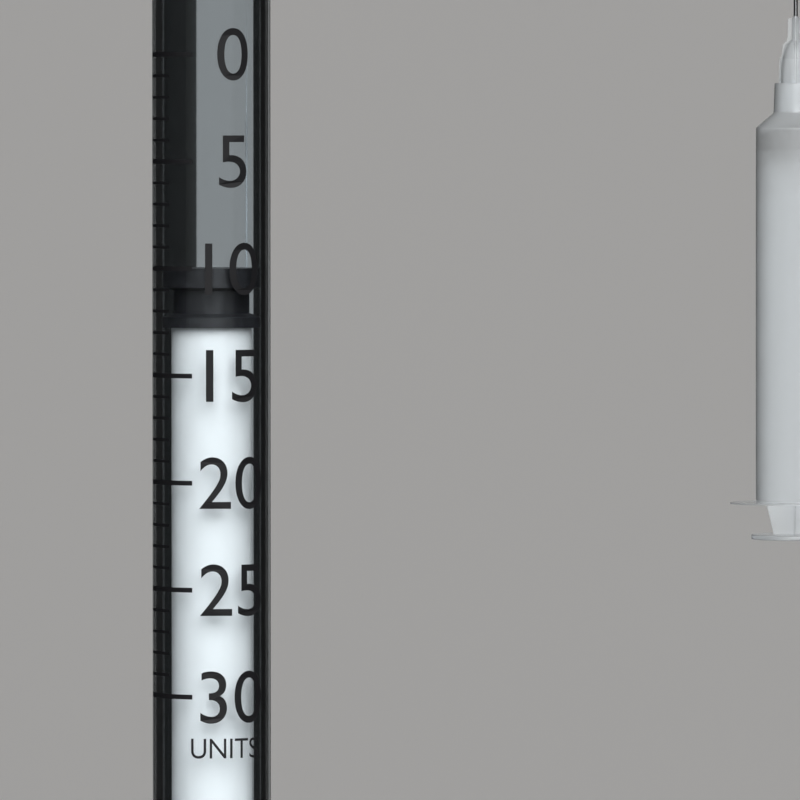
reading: 10 units
